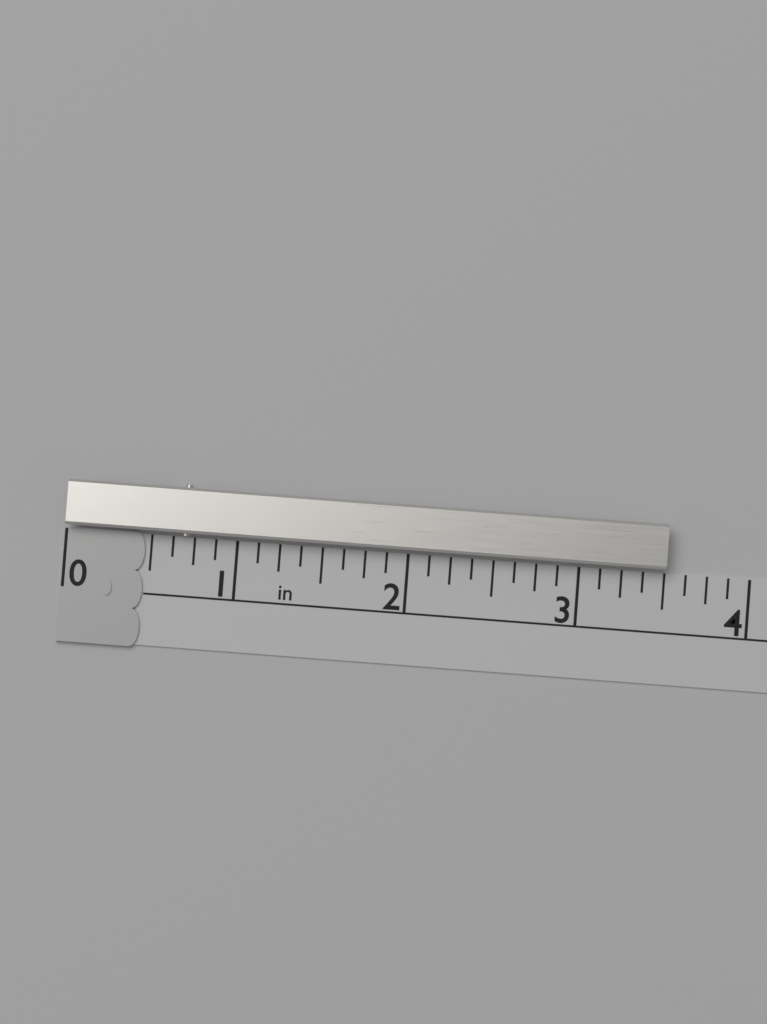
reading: 3.500 in
